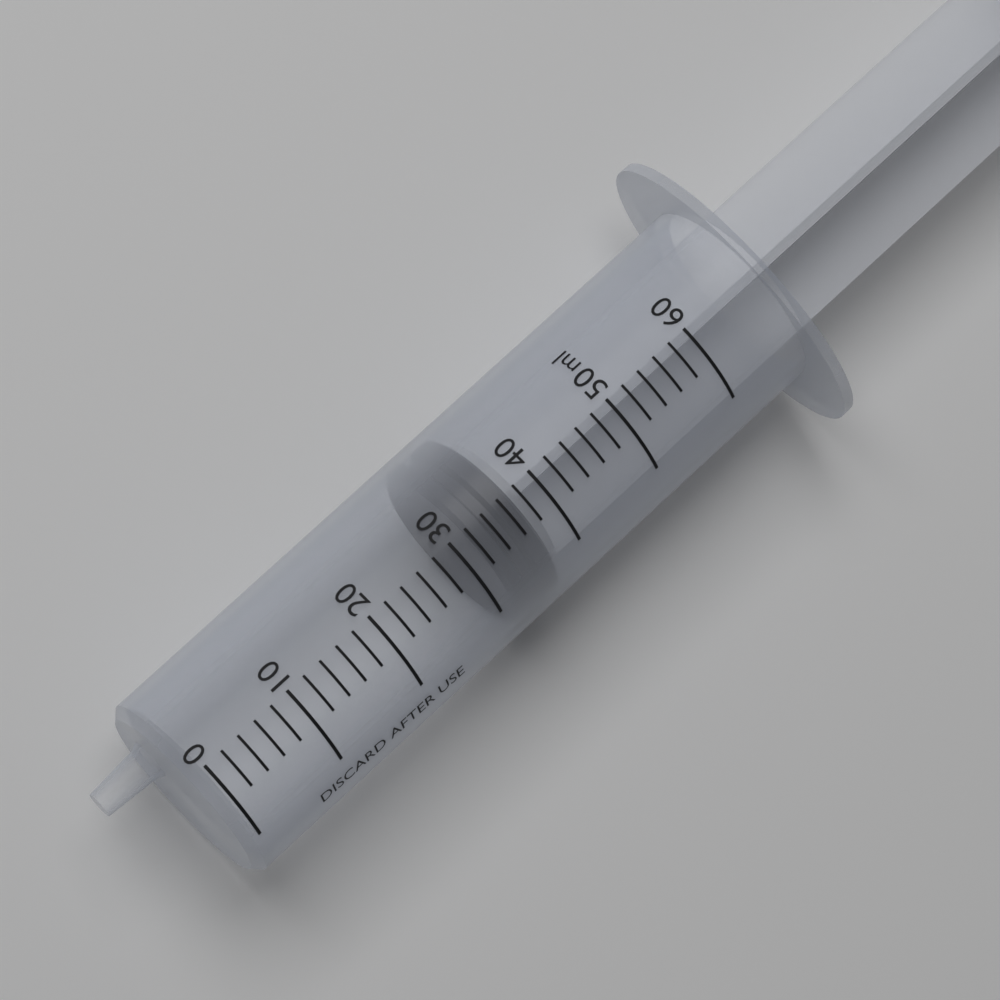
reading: 32 ml
